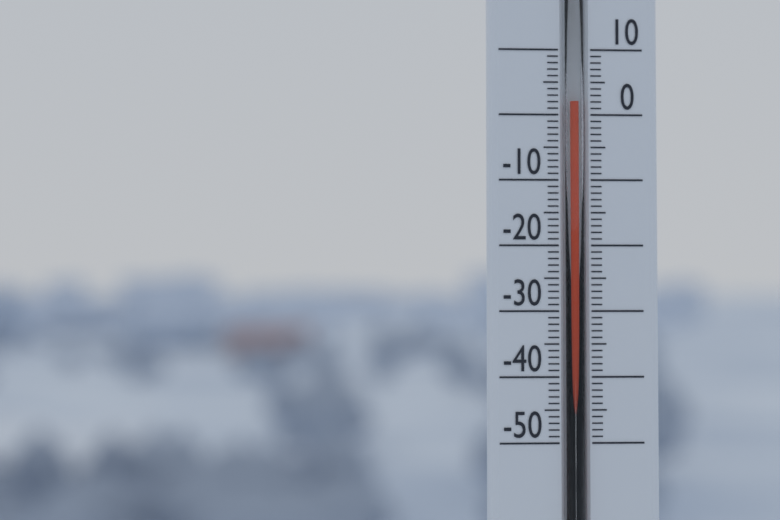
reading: 2 (no unit)
